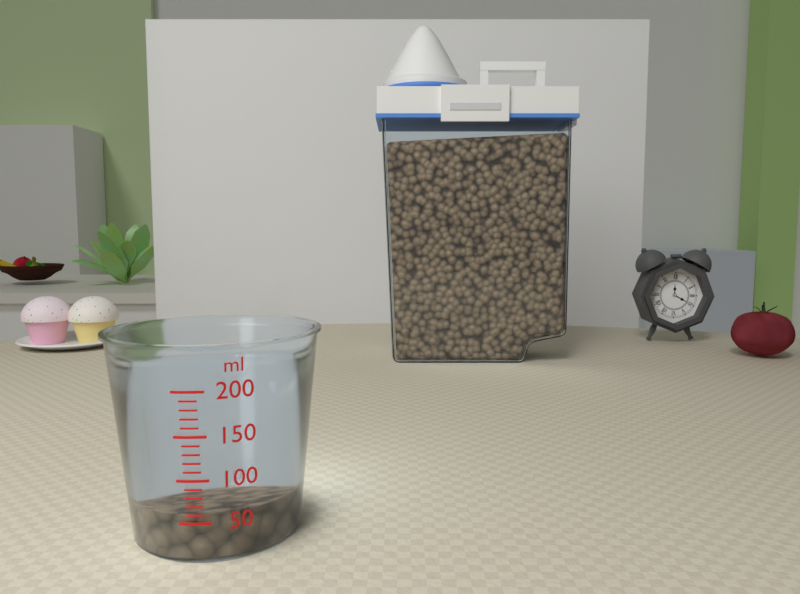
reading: 60 ml
